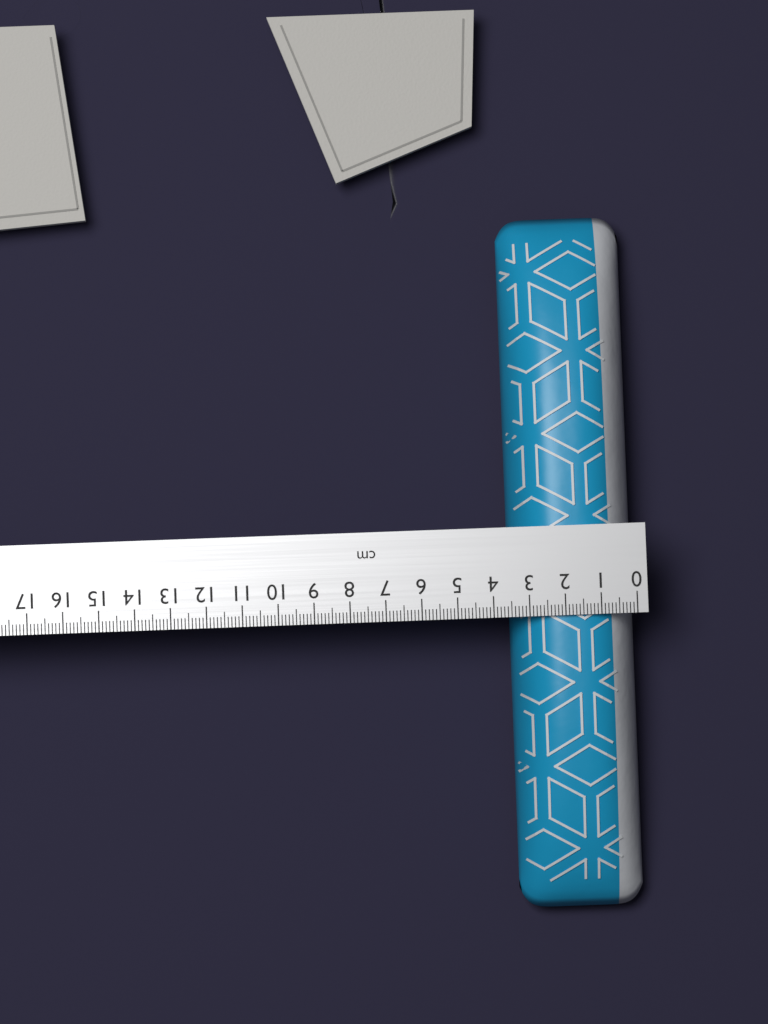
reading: 3.5 cm
